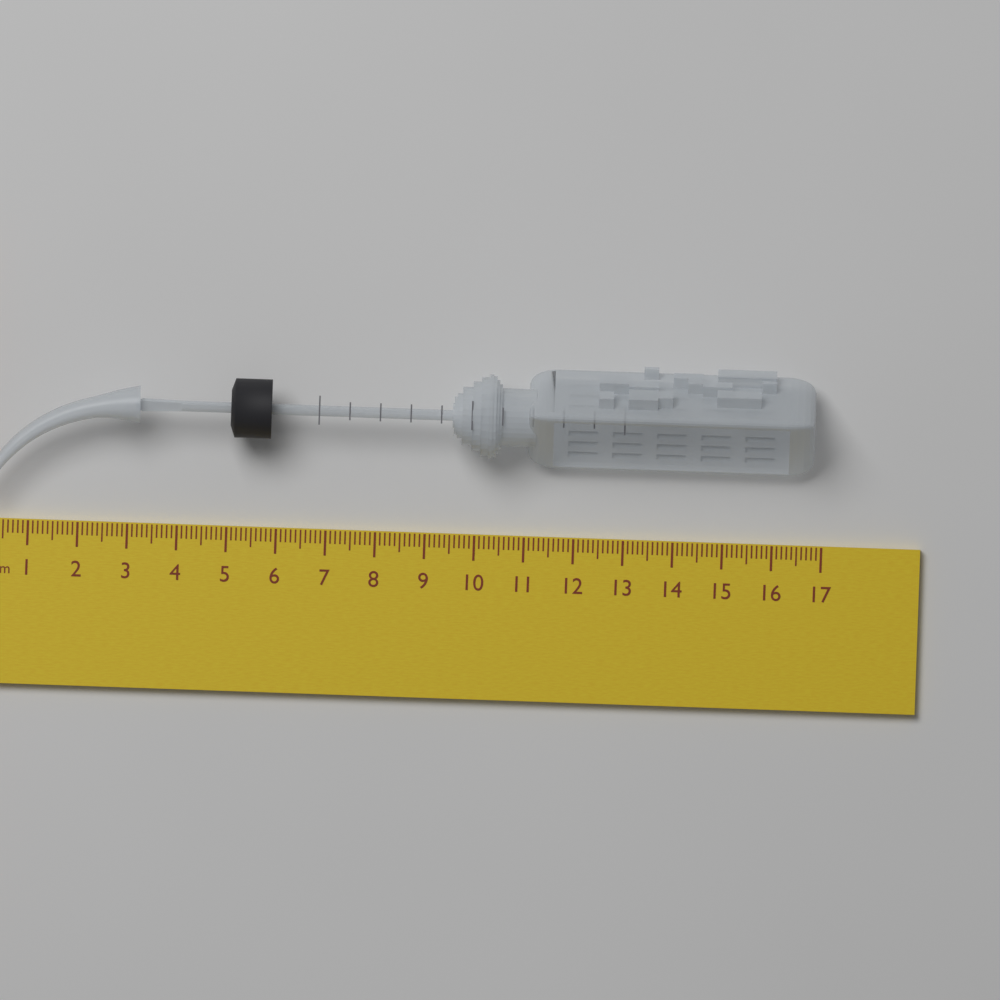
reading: 16.8 cm
